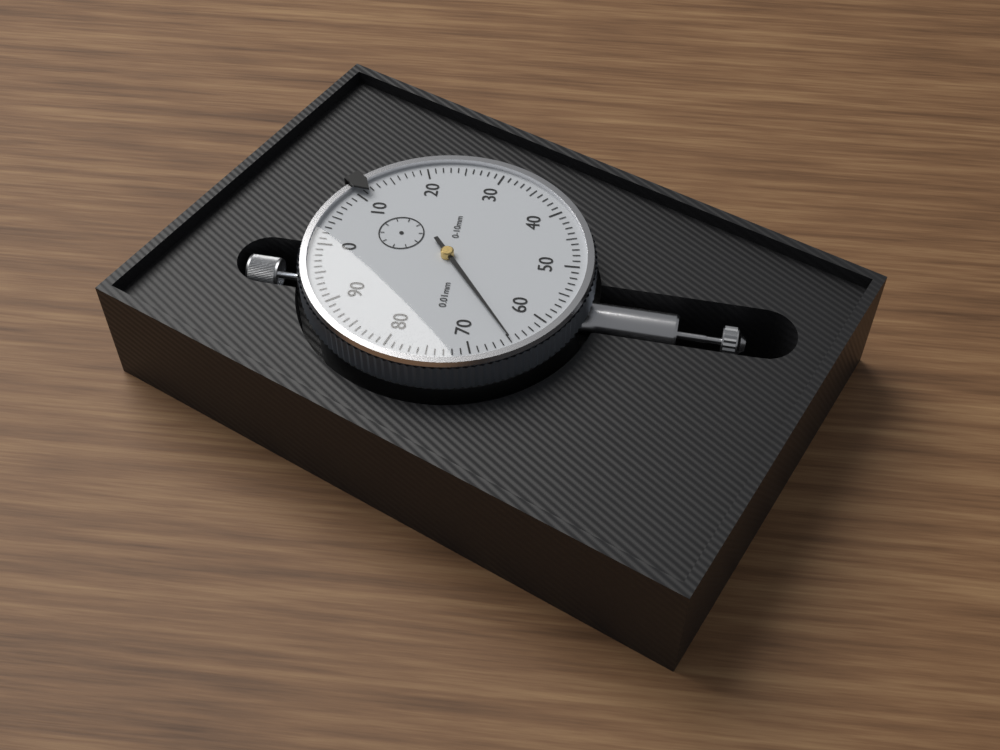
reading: 0.65 mm
